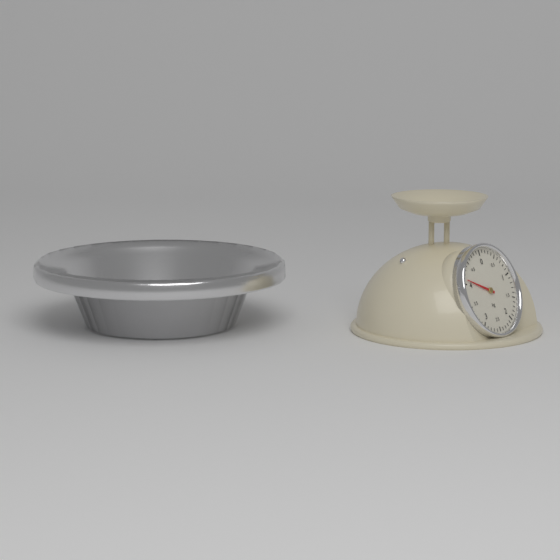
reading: 4.1 kg
